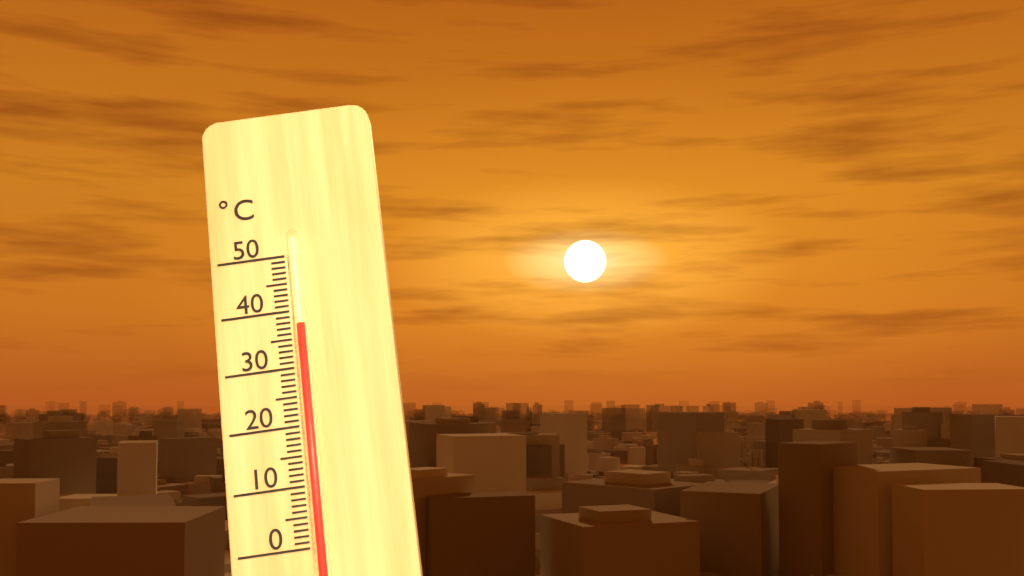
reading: 37 °C
